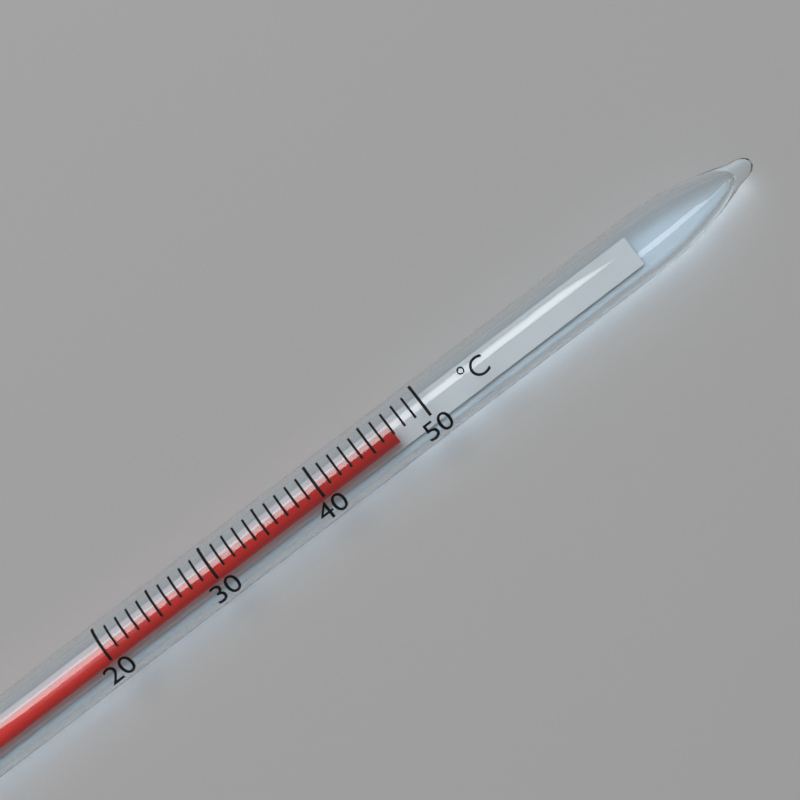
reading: 47 °C
